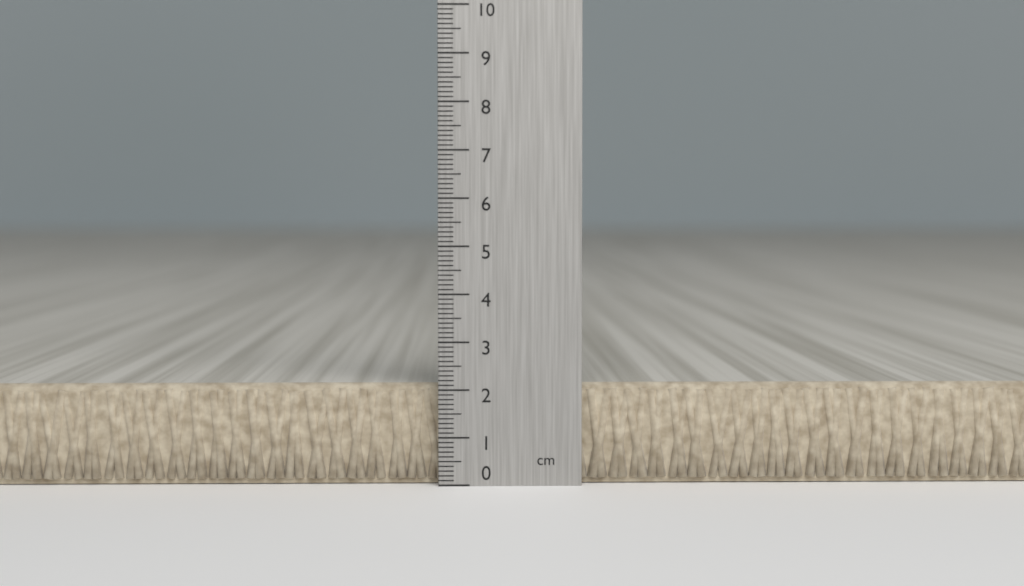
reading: 2.1 cm
